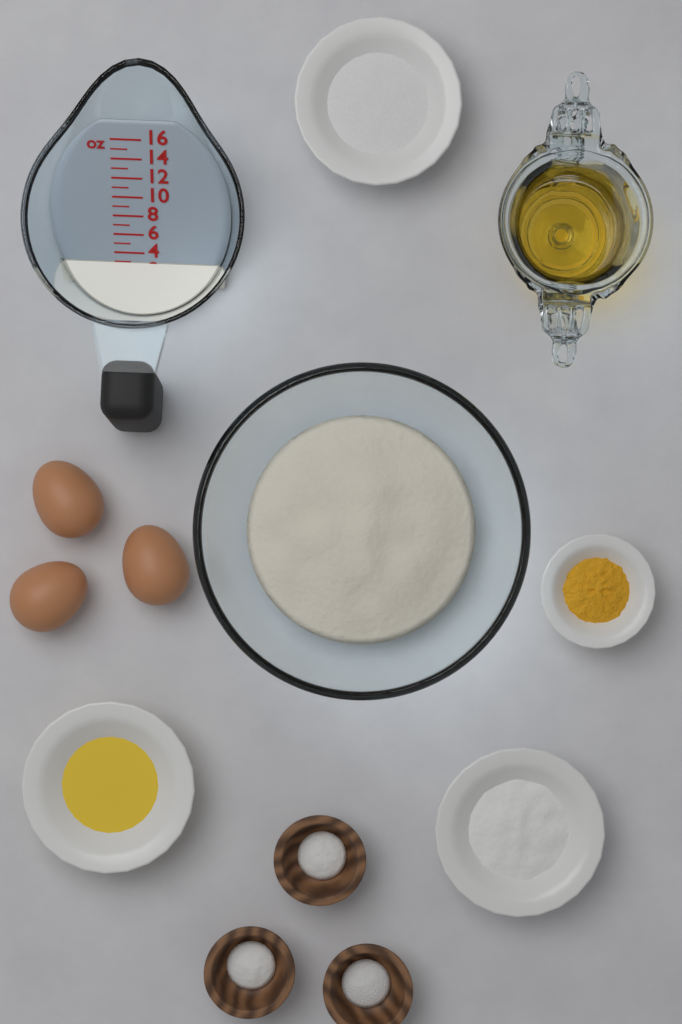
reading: 3 oz
